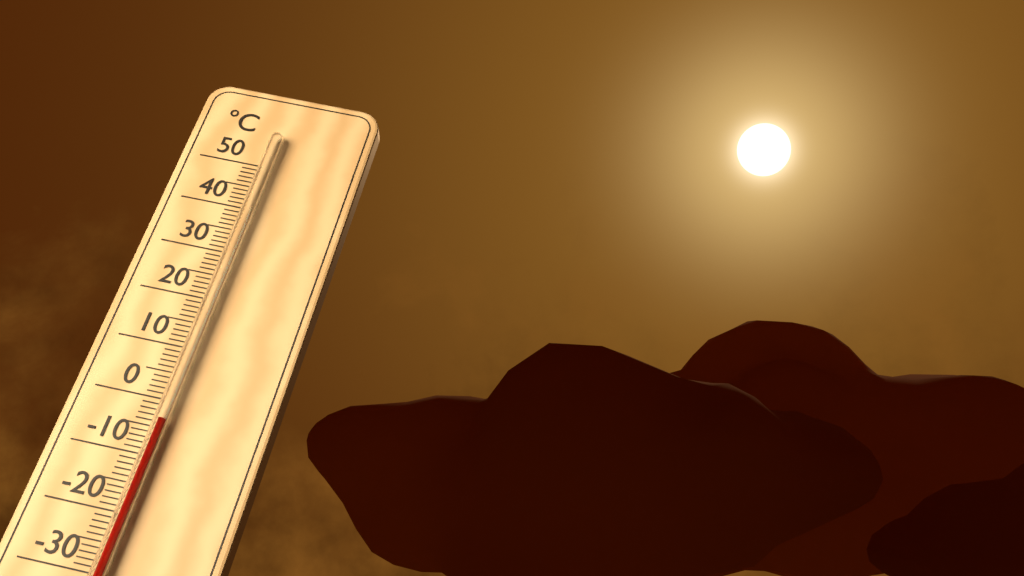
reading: -4 °C
